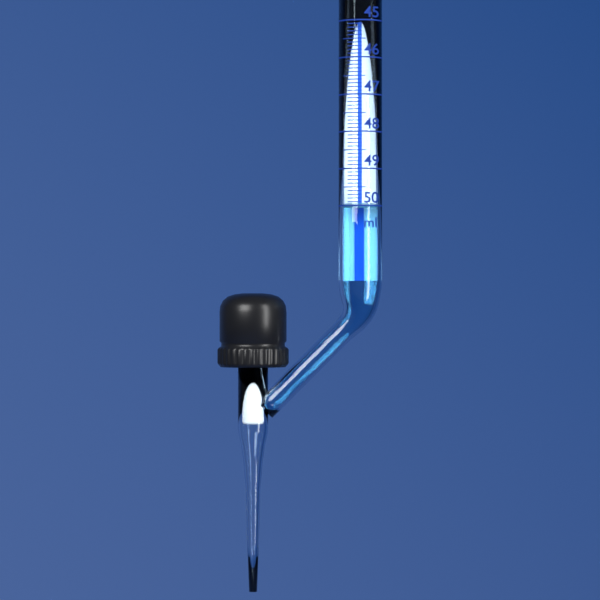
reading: 50.0 ml
